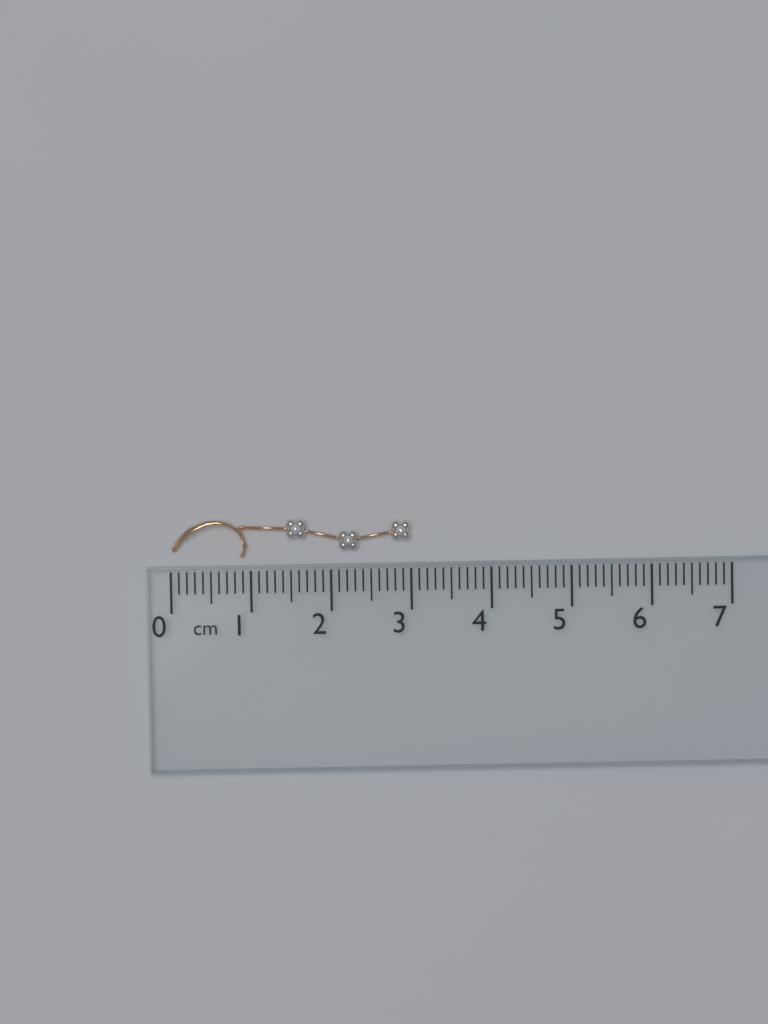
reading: 3.0 cm
